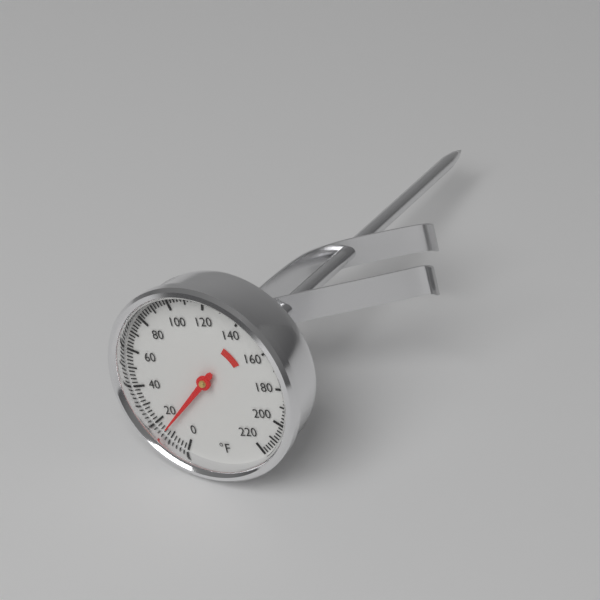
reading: 14 °F
